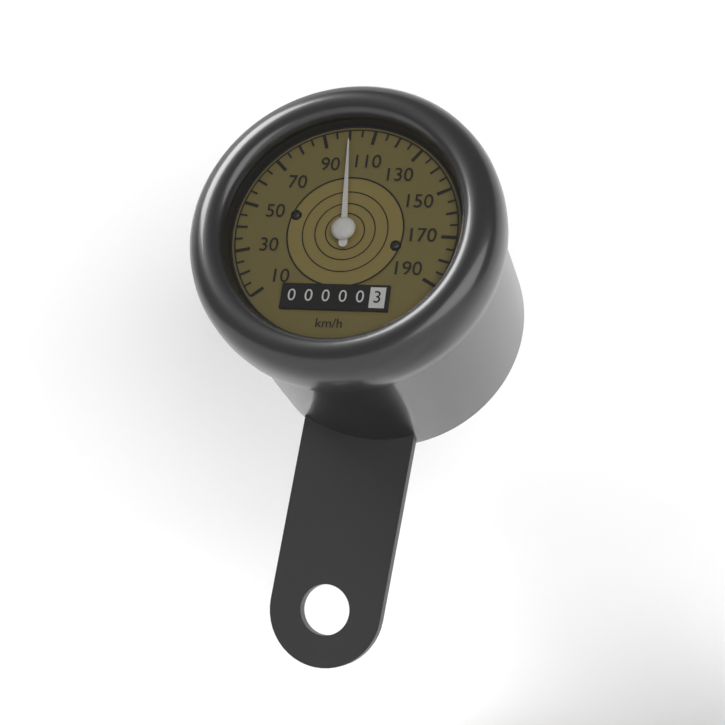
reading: 100 km/h
